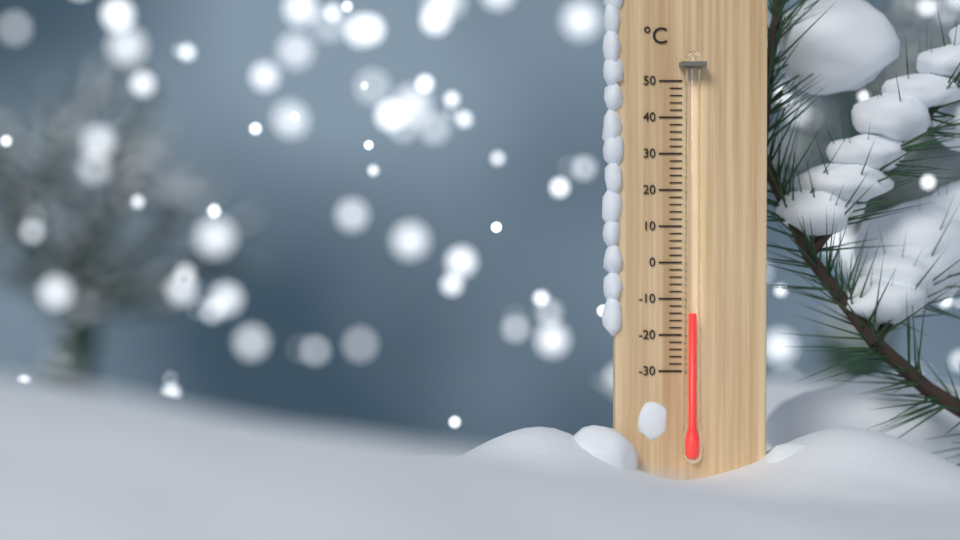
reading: -14 °C
